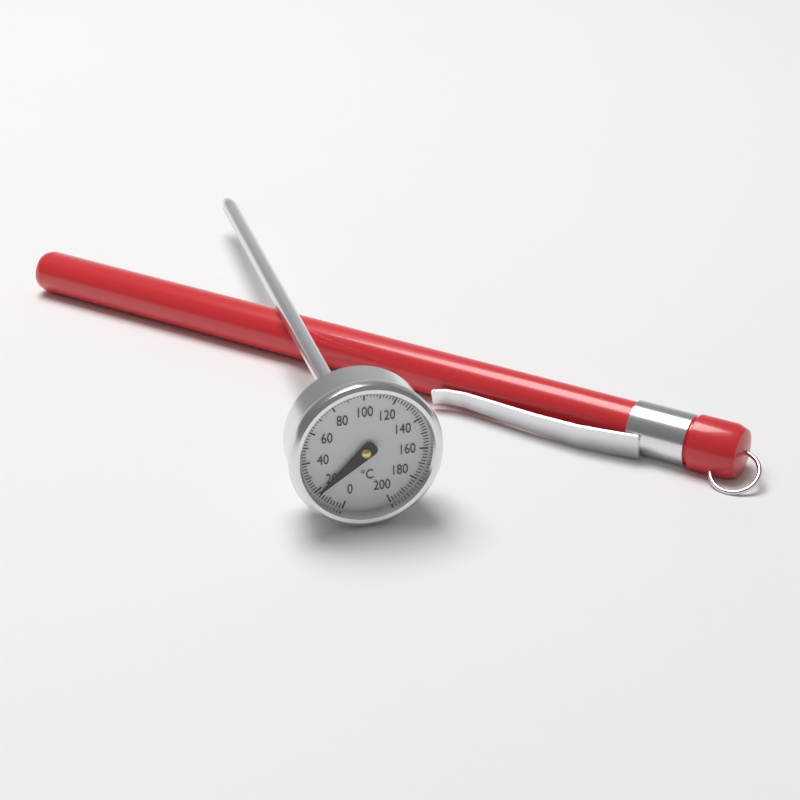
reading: 18 °C
